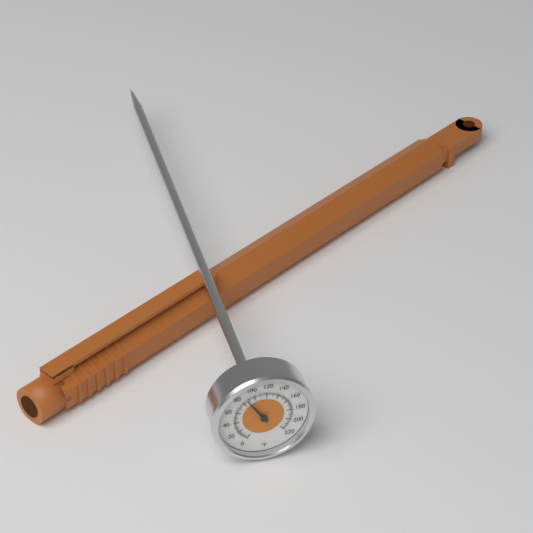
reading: 88 °F
